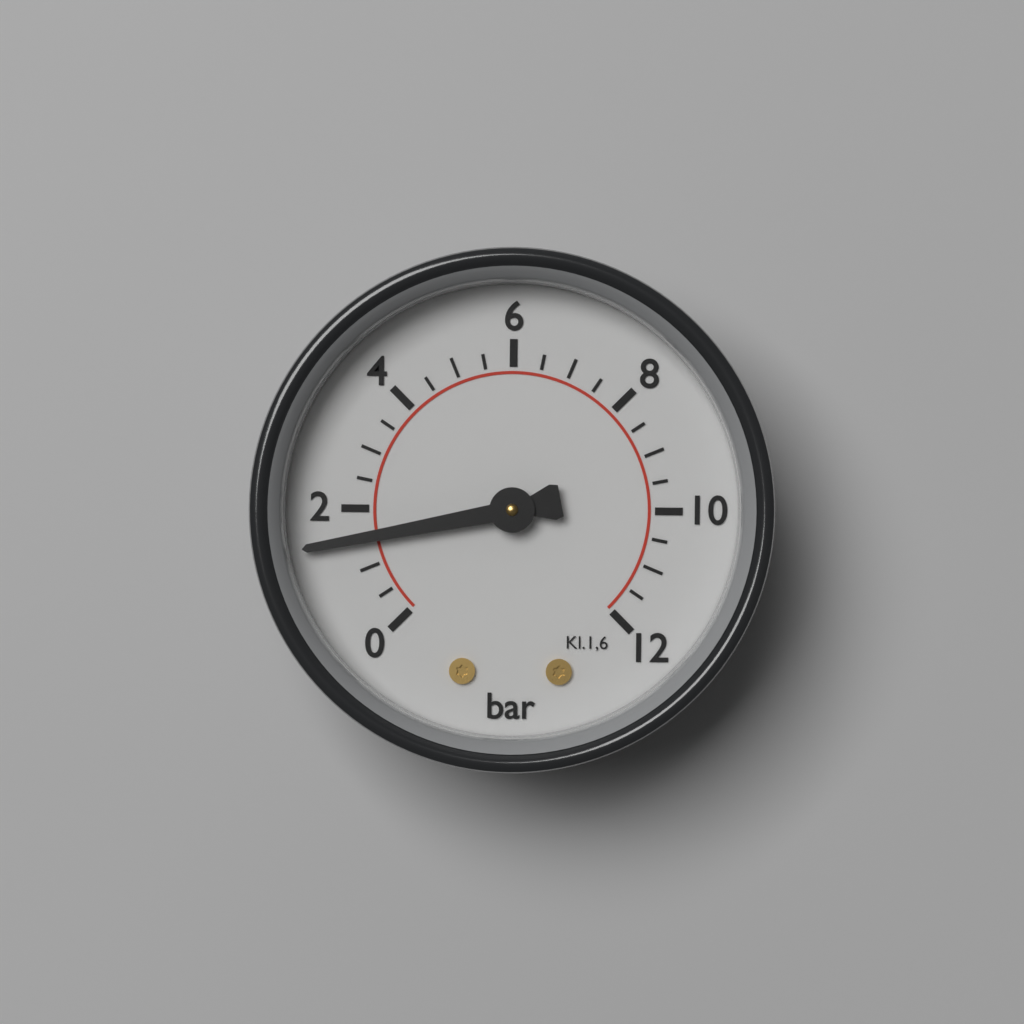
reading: 1.5 bar
